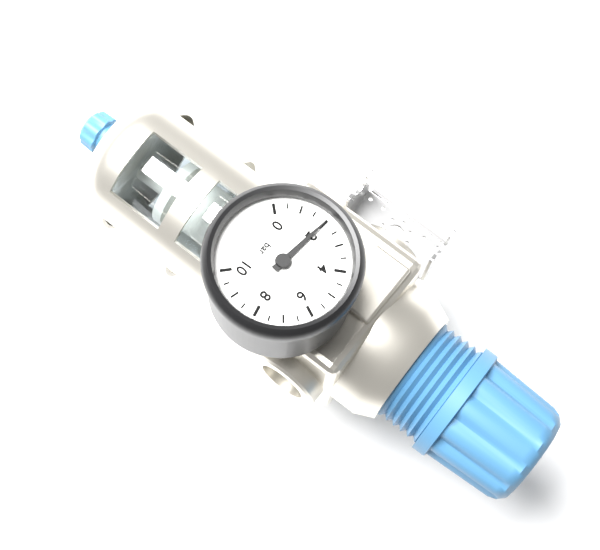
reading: 2.0 bar
